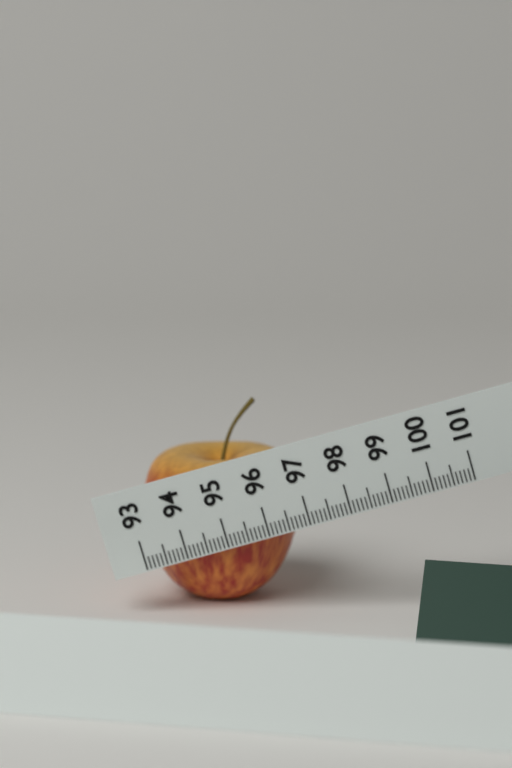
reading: 96.9 (no unit)
